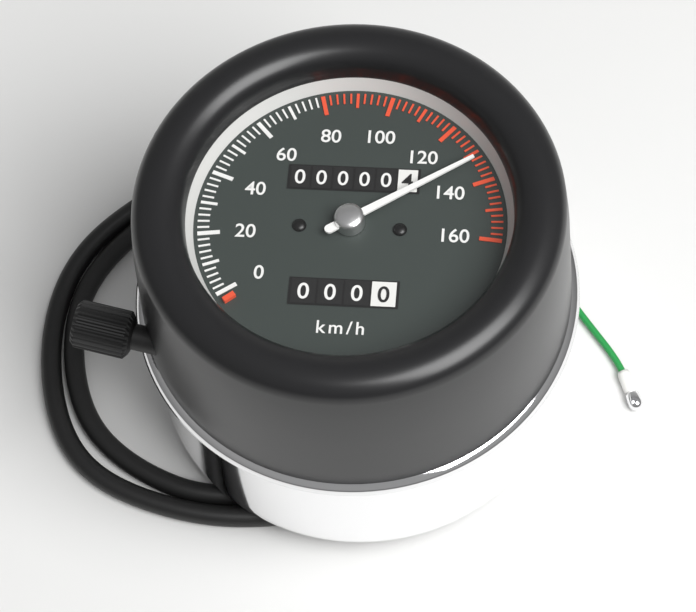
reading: 132 km/h
